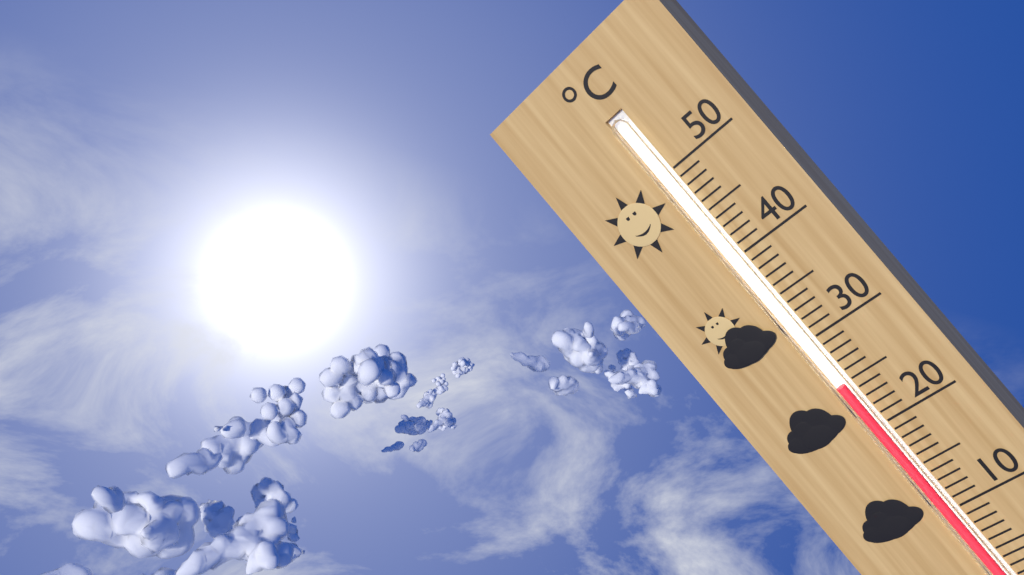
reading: 25 °C
